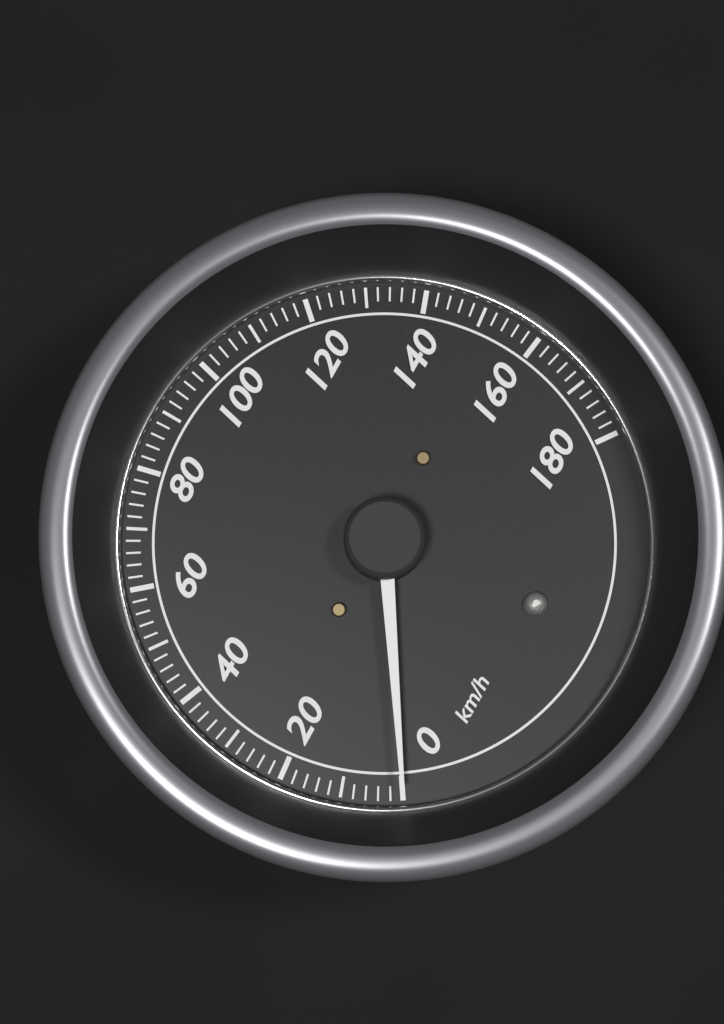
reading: 0 km/h
